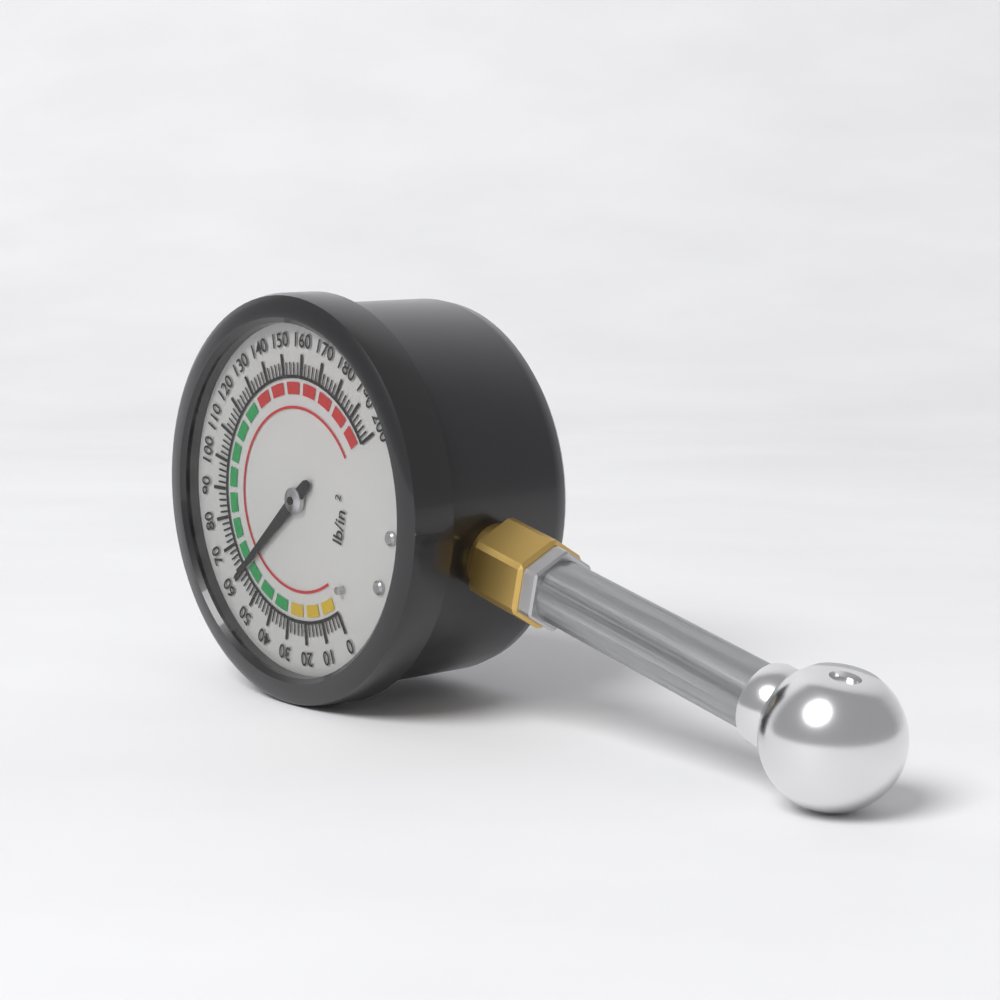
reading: 60 psi
